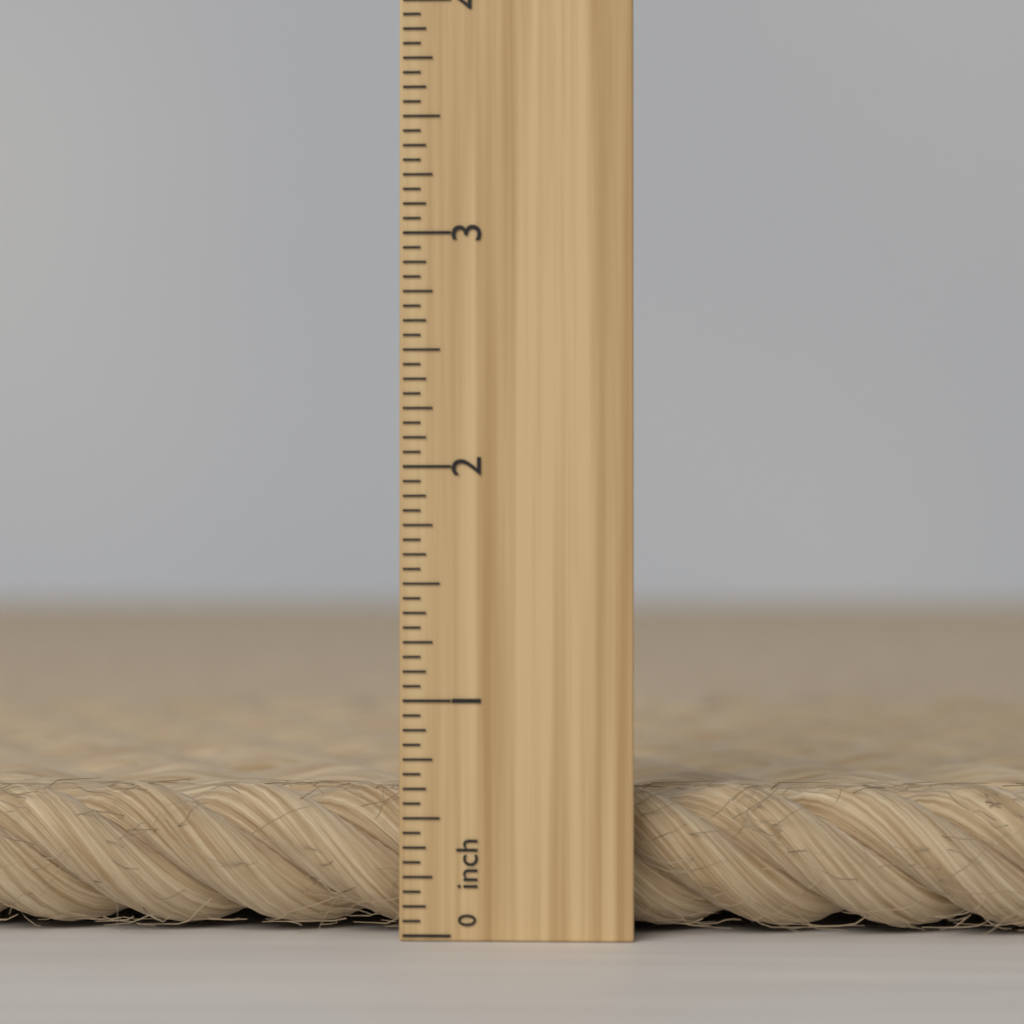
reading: 0.6250 inch
